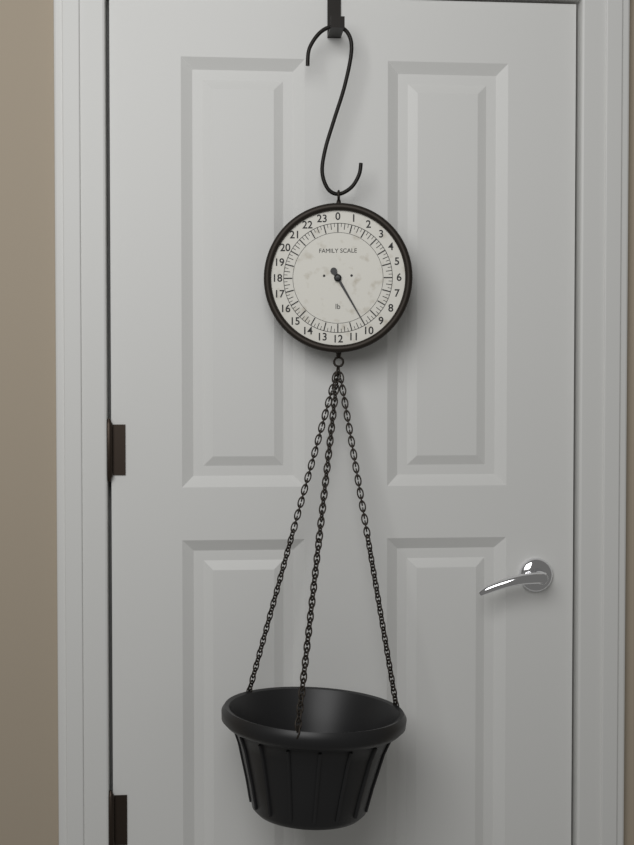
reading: 10.00 lb
